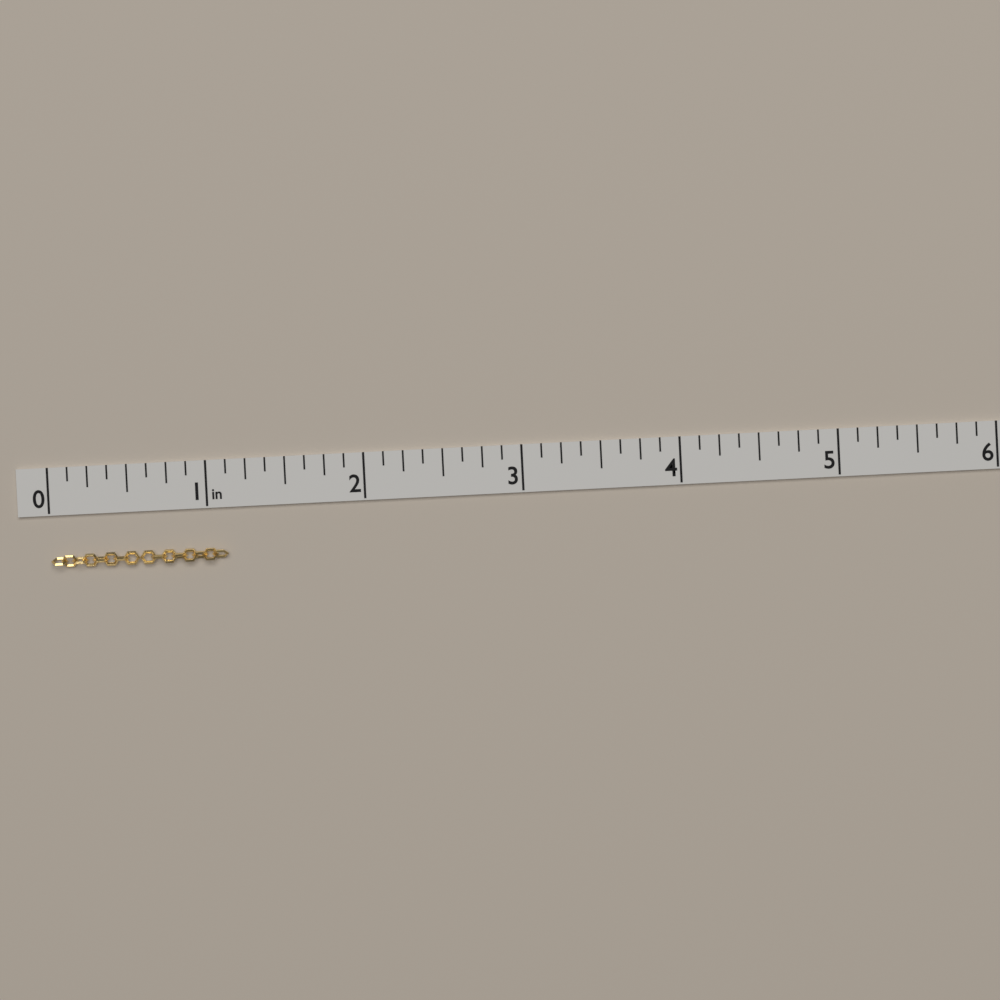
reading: 1.125 in
